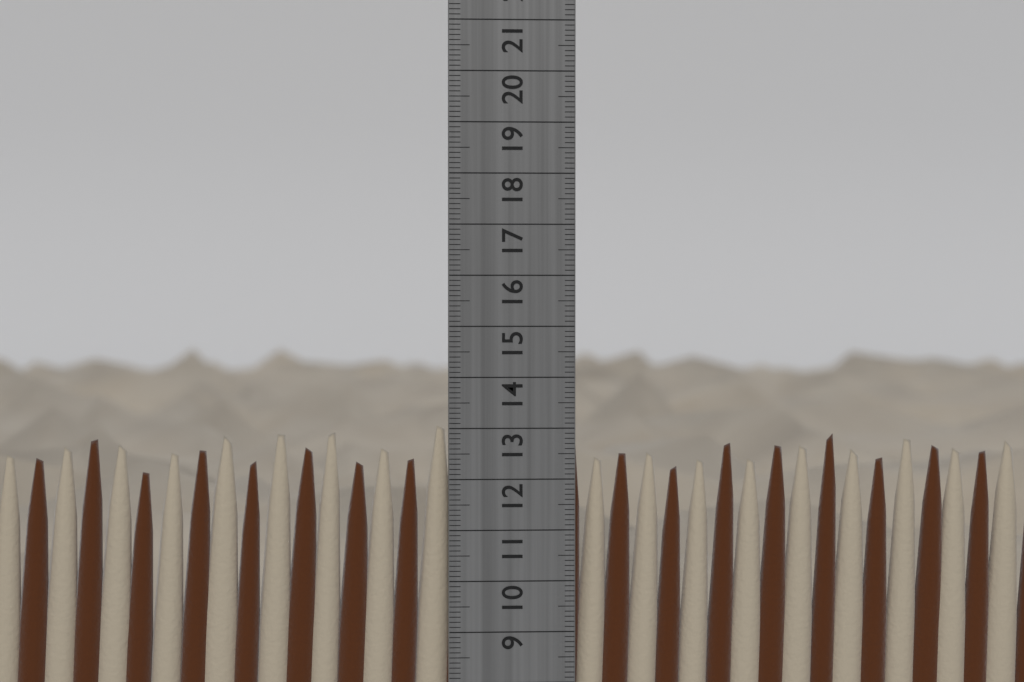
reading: 13.1 cm
